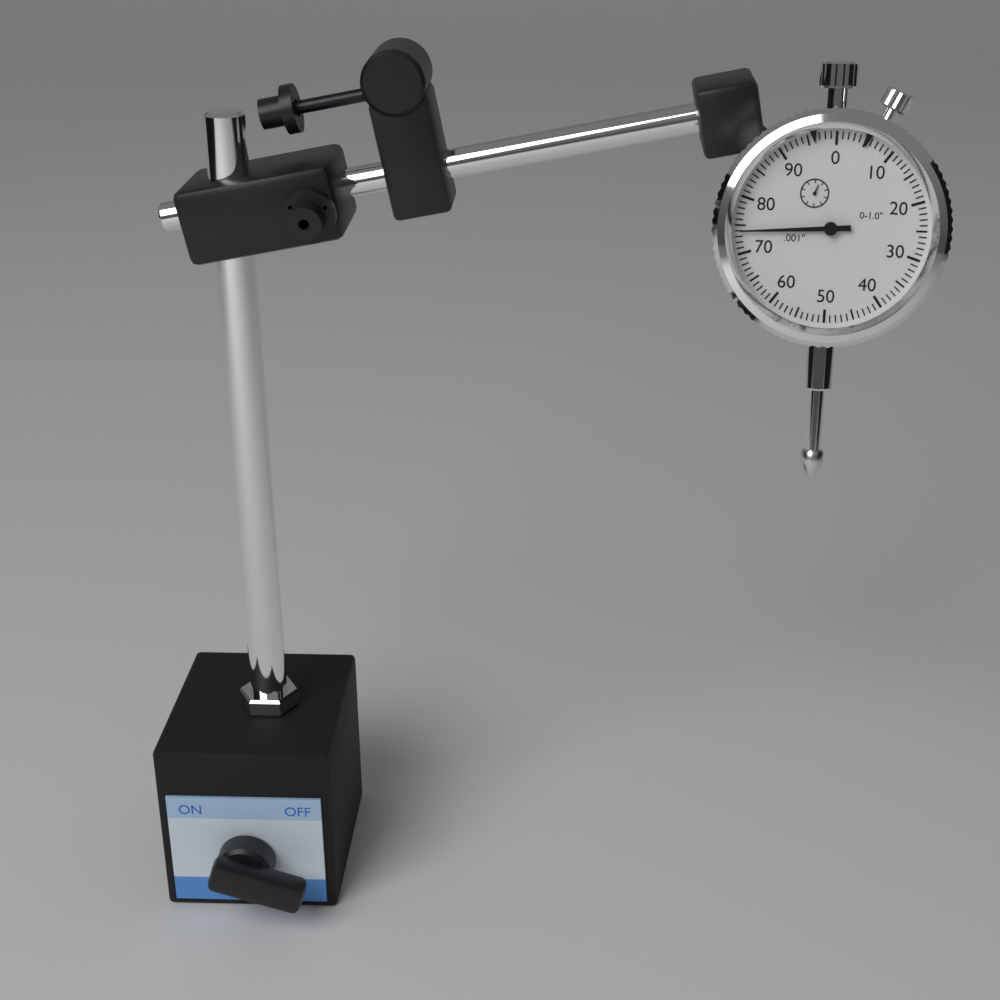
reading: 0.074 in
